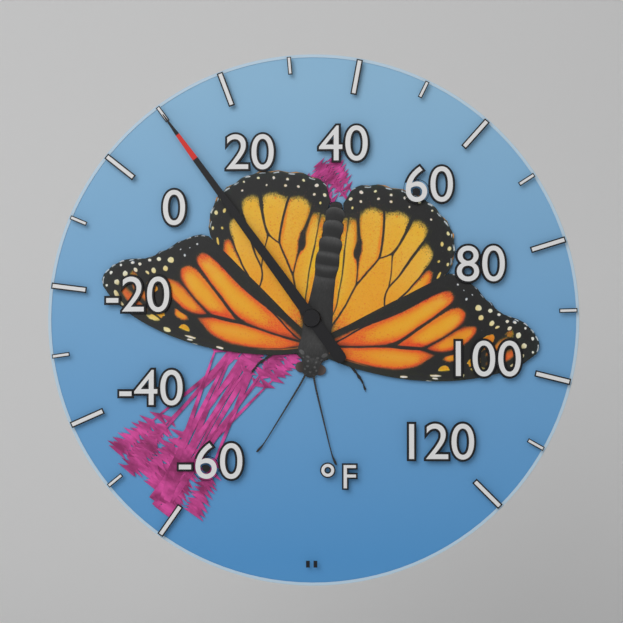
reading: 10 °F
